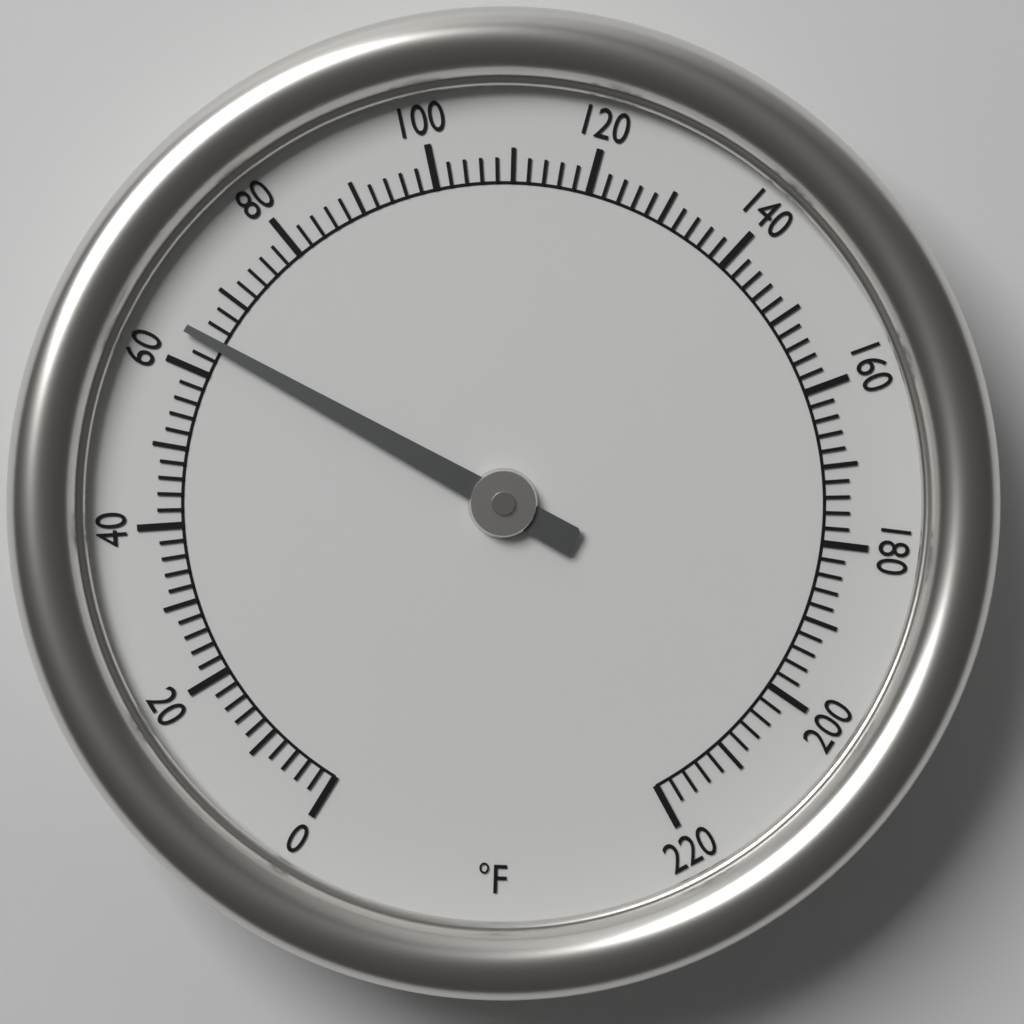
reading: 64 °F
